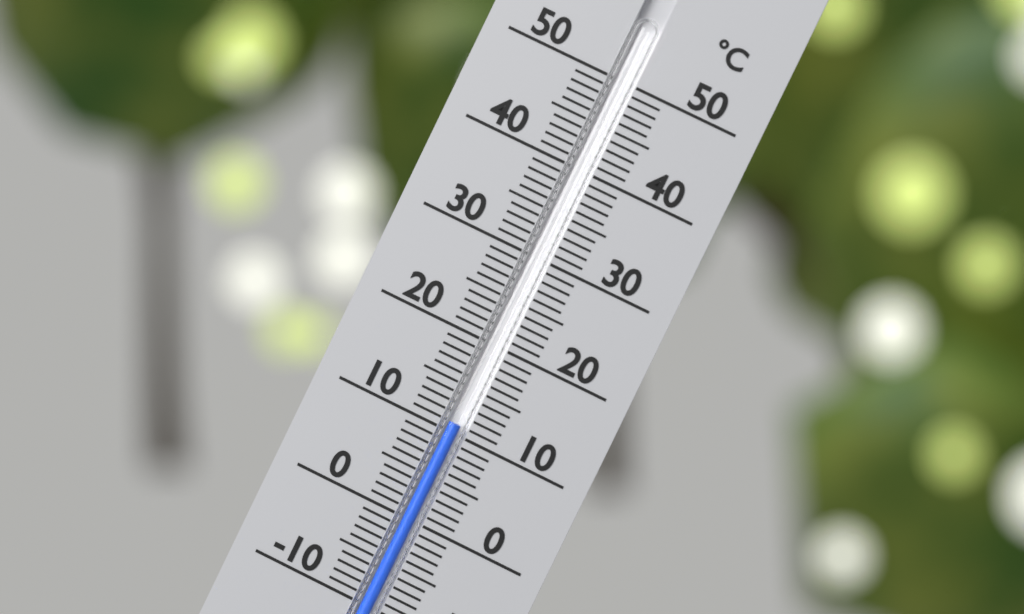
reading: 11 °C
